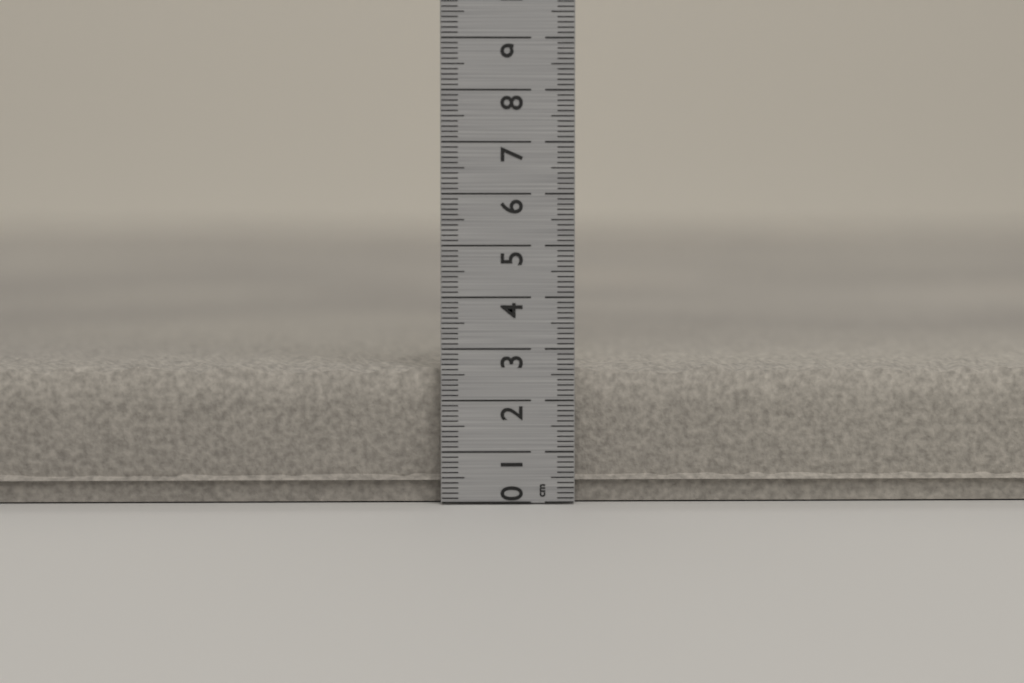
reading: 2.7 cm
